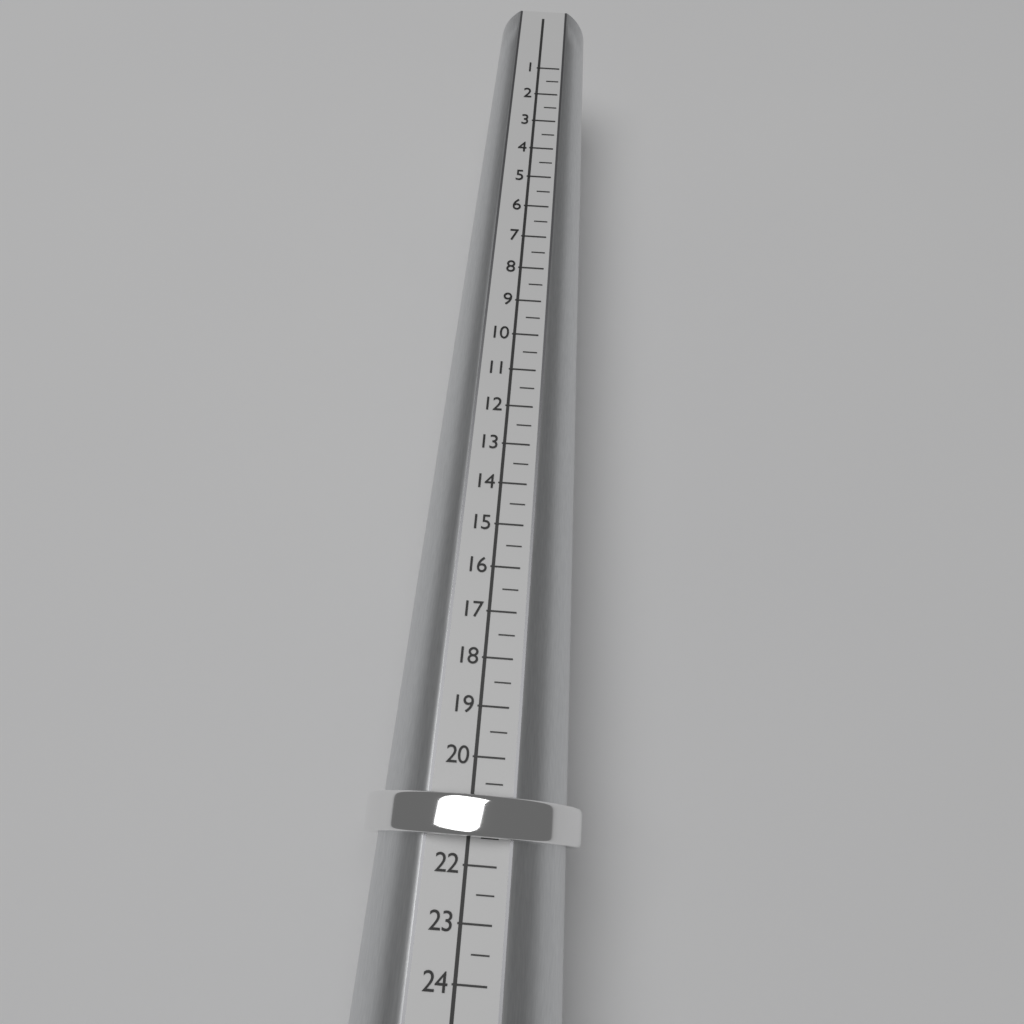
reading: 21.5 (no unit)
